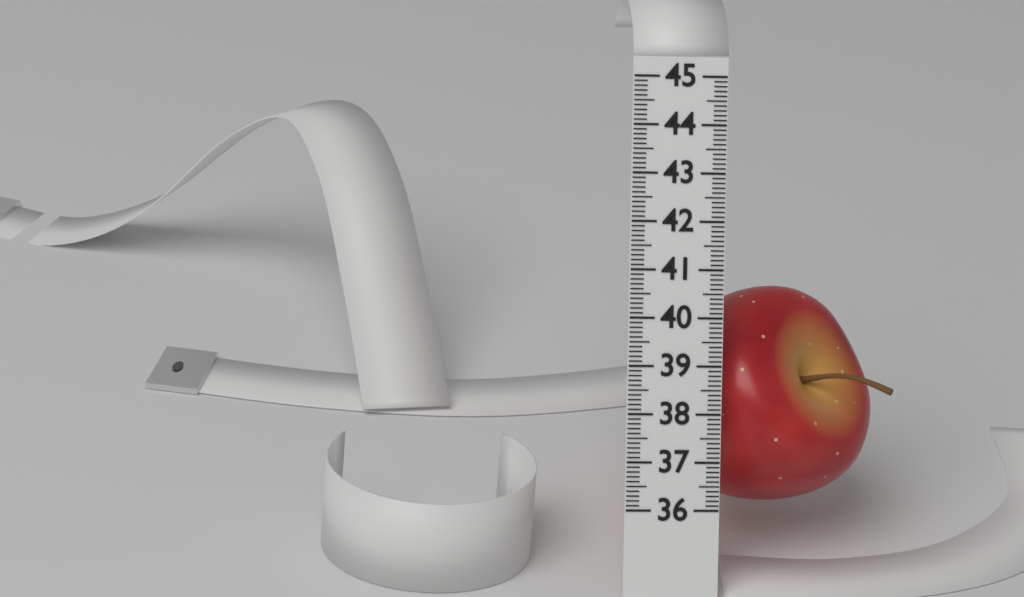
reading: 40.6 (no unit)
